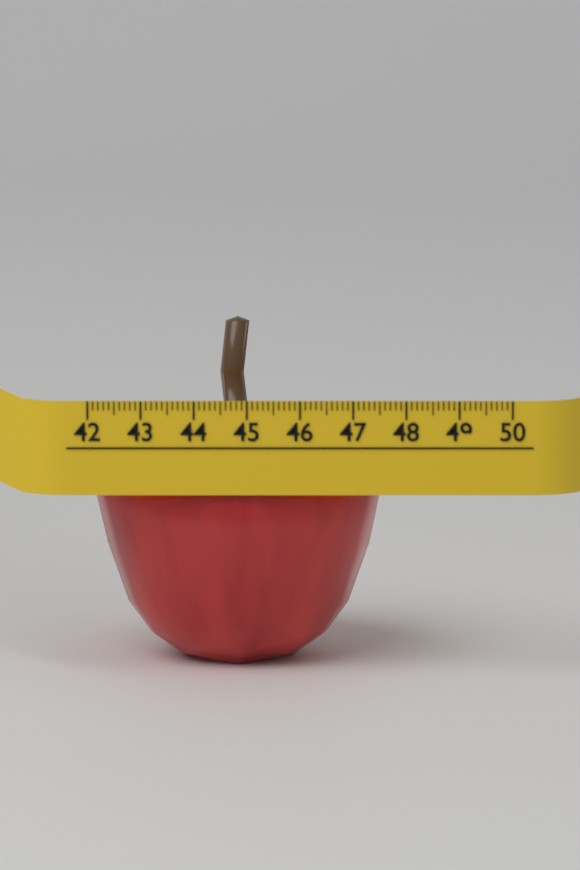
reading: 47.6 (no unit)
